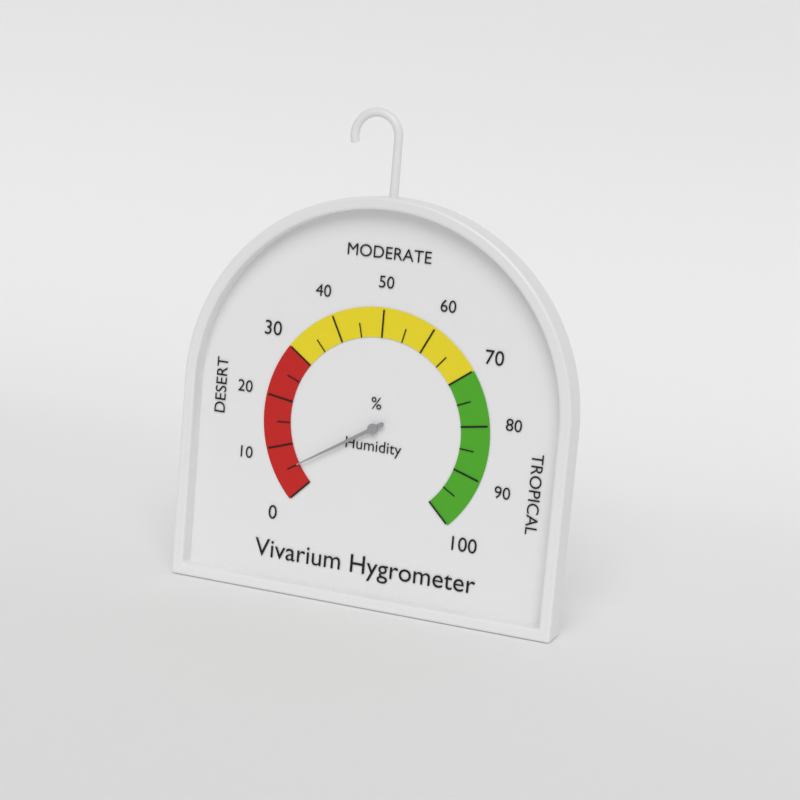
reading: 5 %
